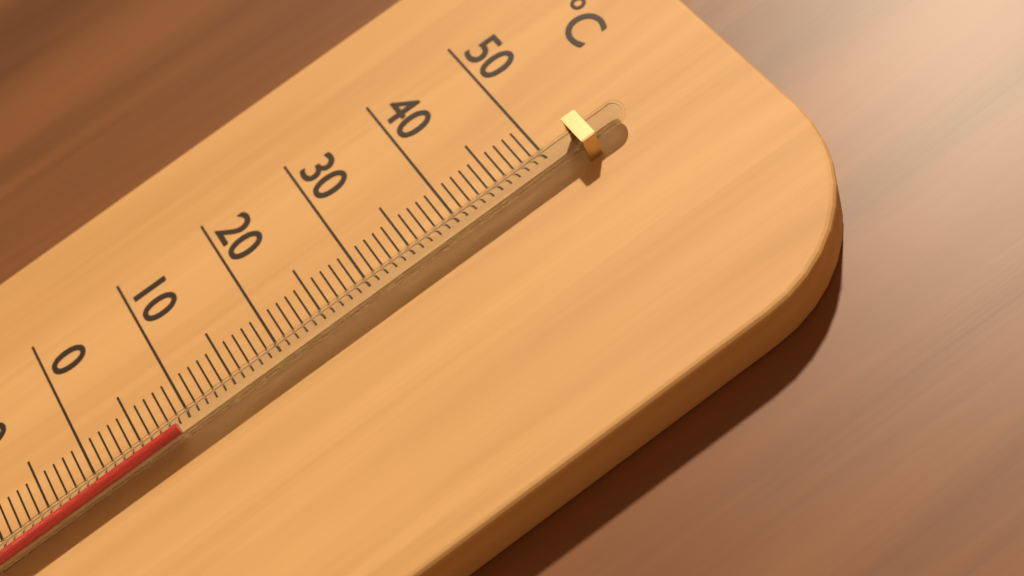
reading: 9 °C
